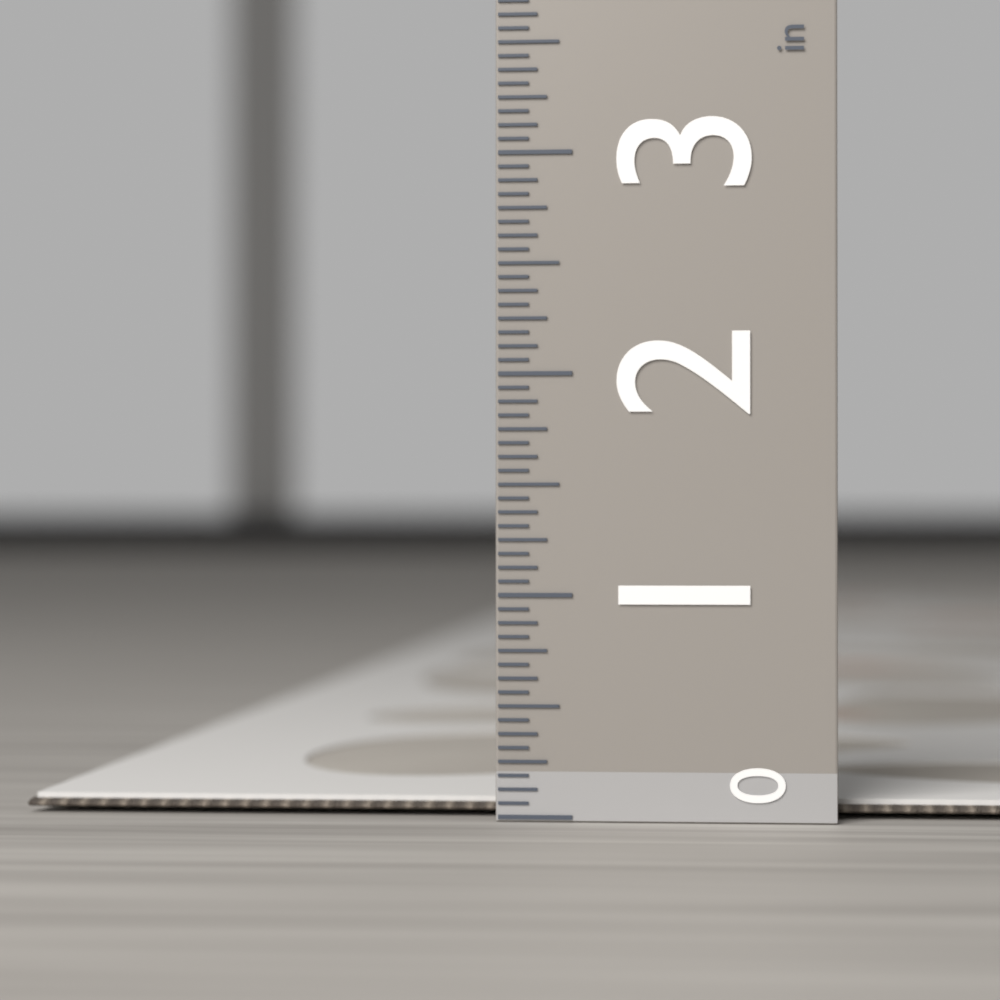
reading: 0.0625 in
